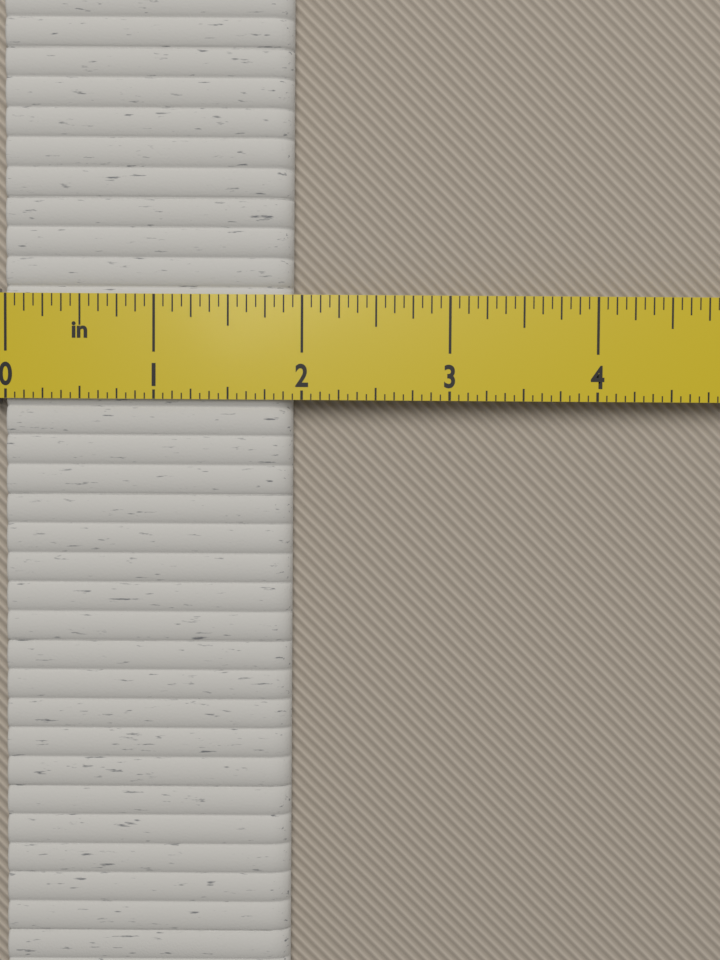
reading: 1.9375 in
